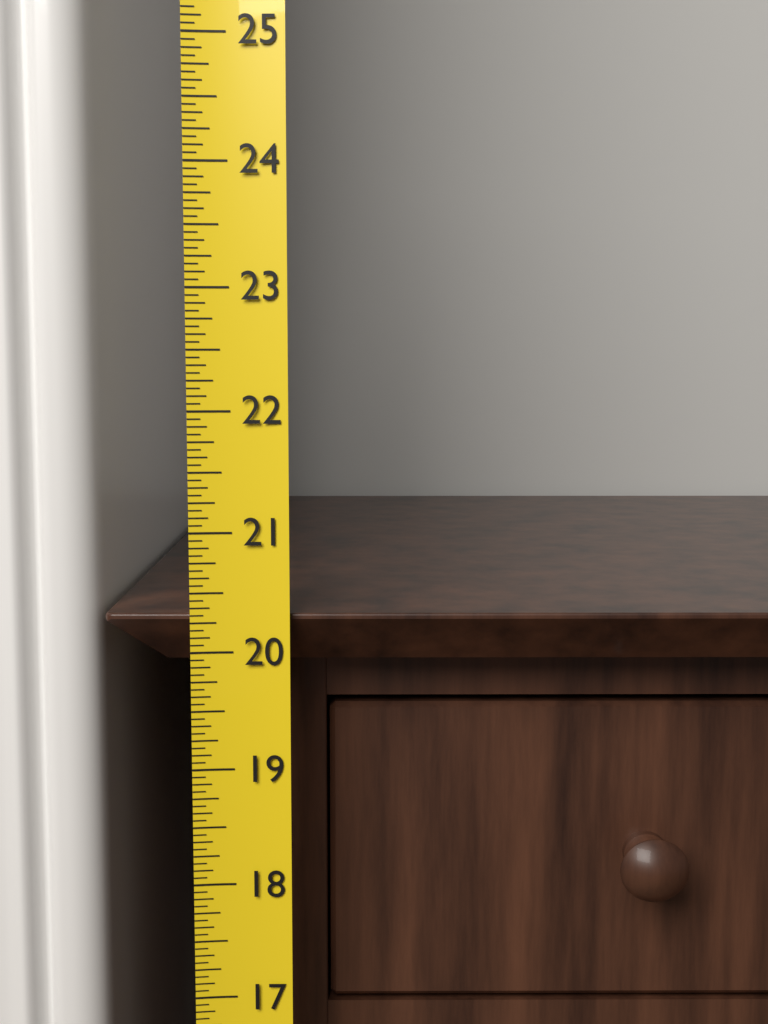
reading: 20.3125 (no unit)
